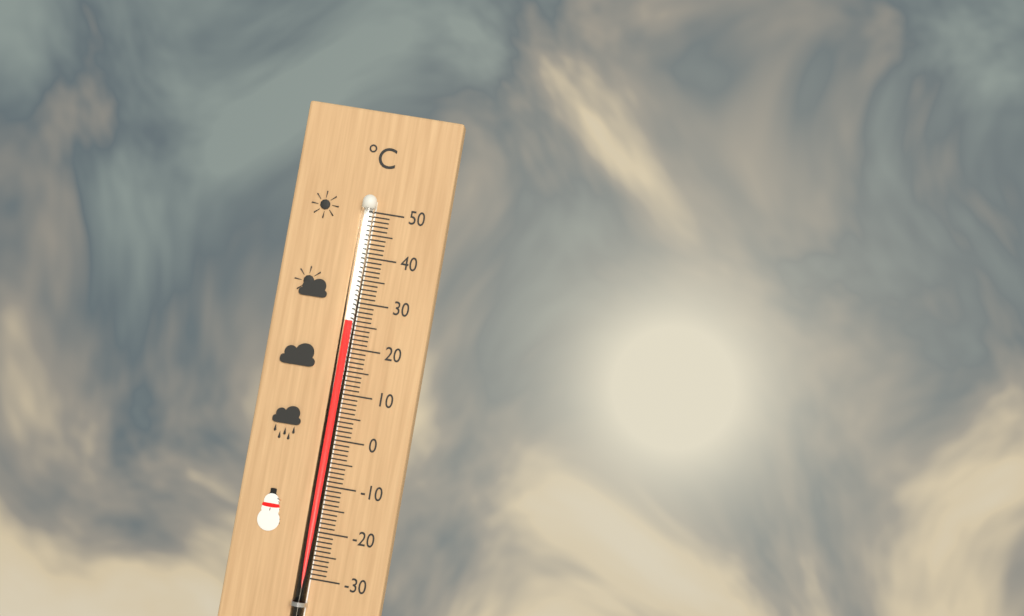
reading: 26 °C
